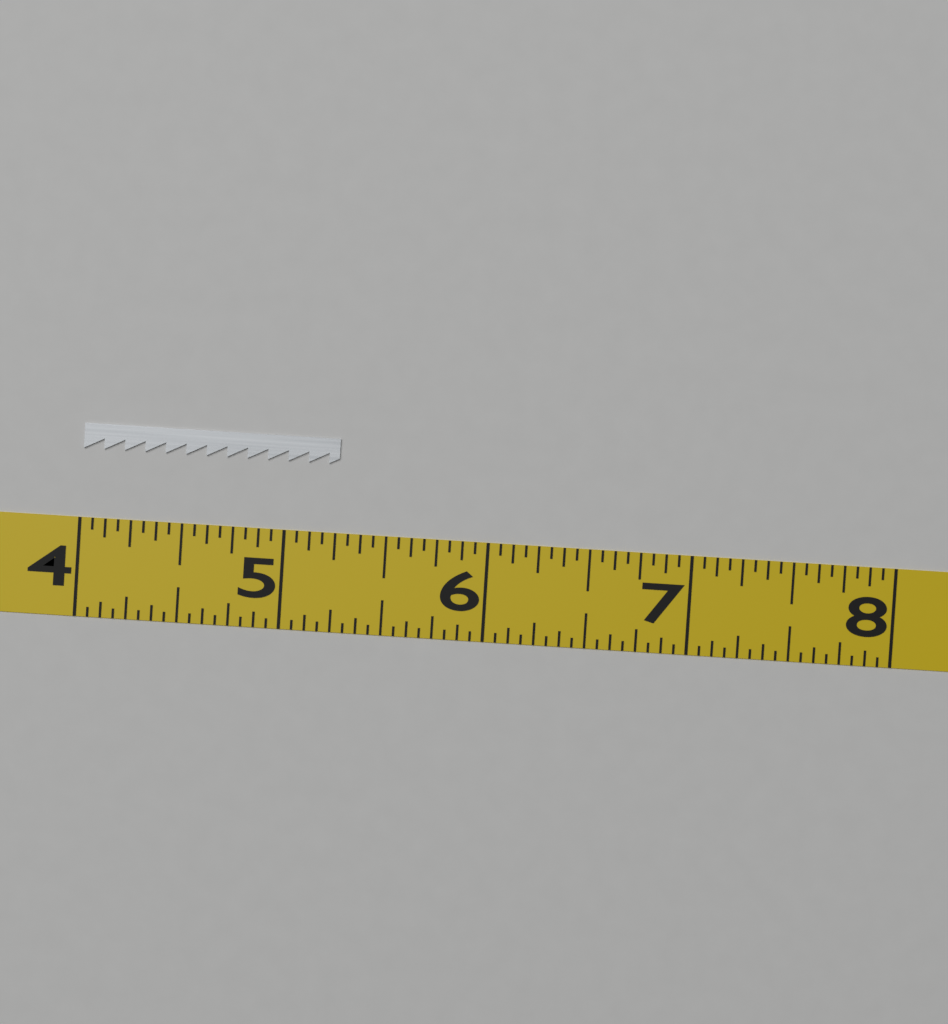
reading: 5.2500 (no unit)
